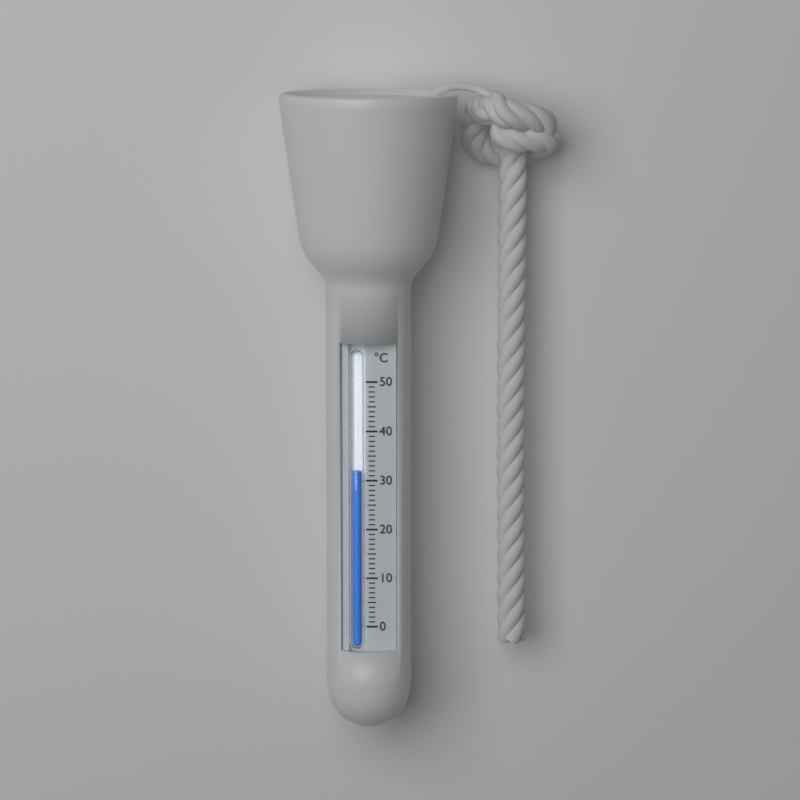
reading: 32 °C
